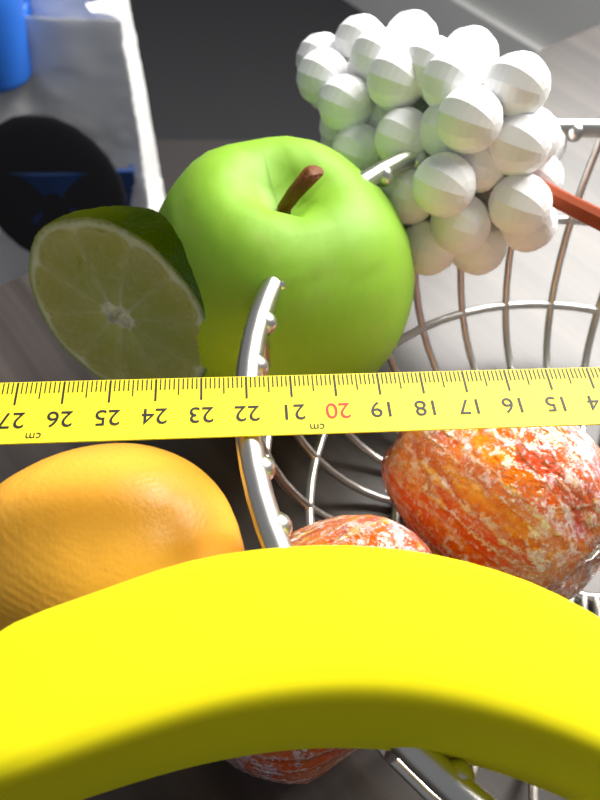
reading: 22.3 cm
